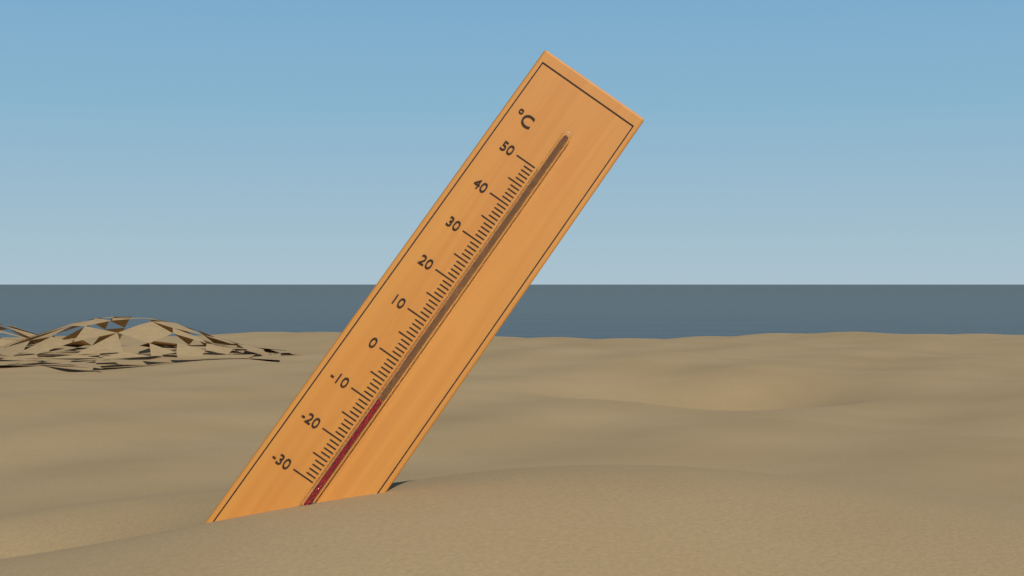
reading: -9 °C
